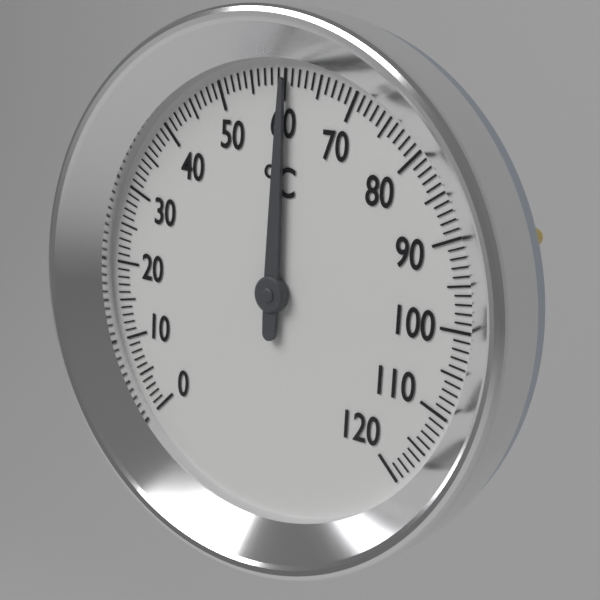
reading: 60 °C
